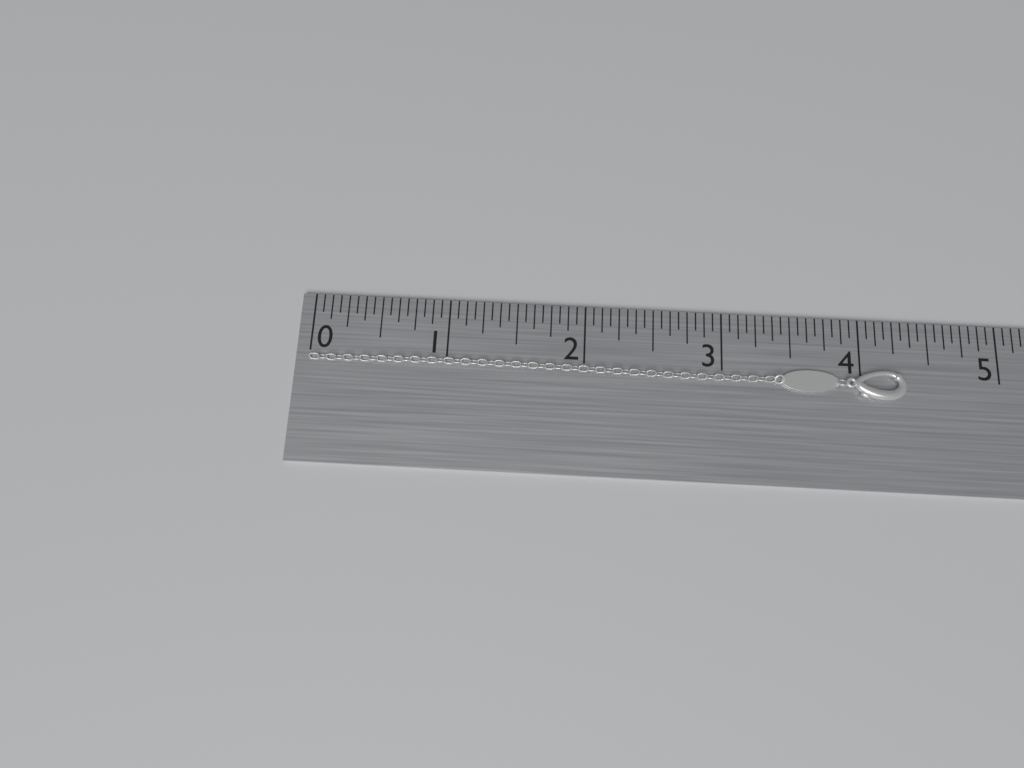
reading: 4.3125 in
